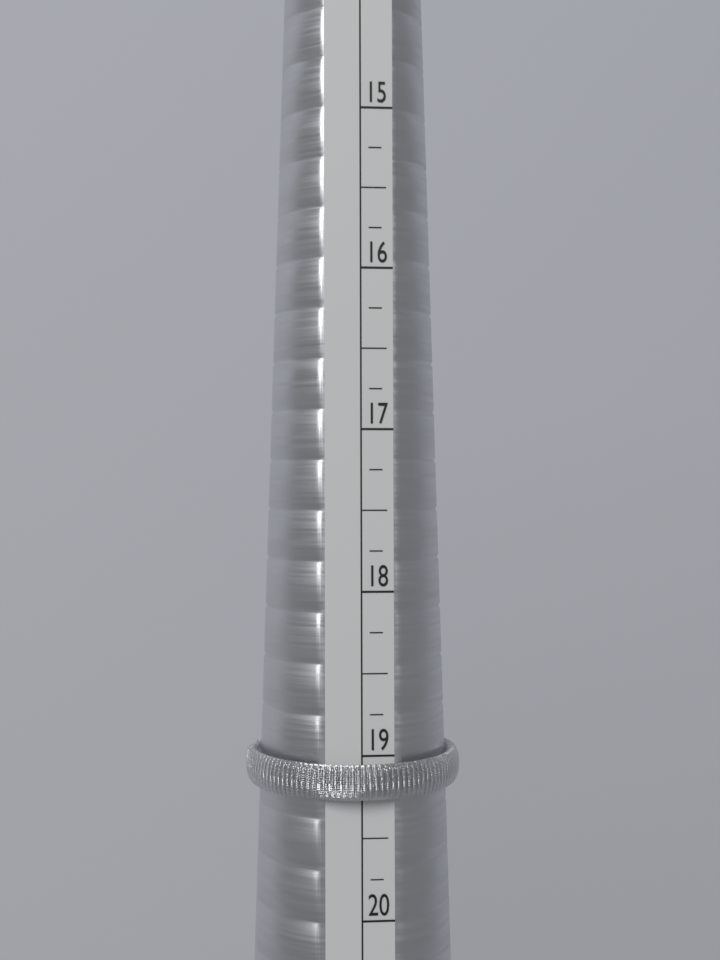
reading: 19.25 (no unit)
